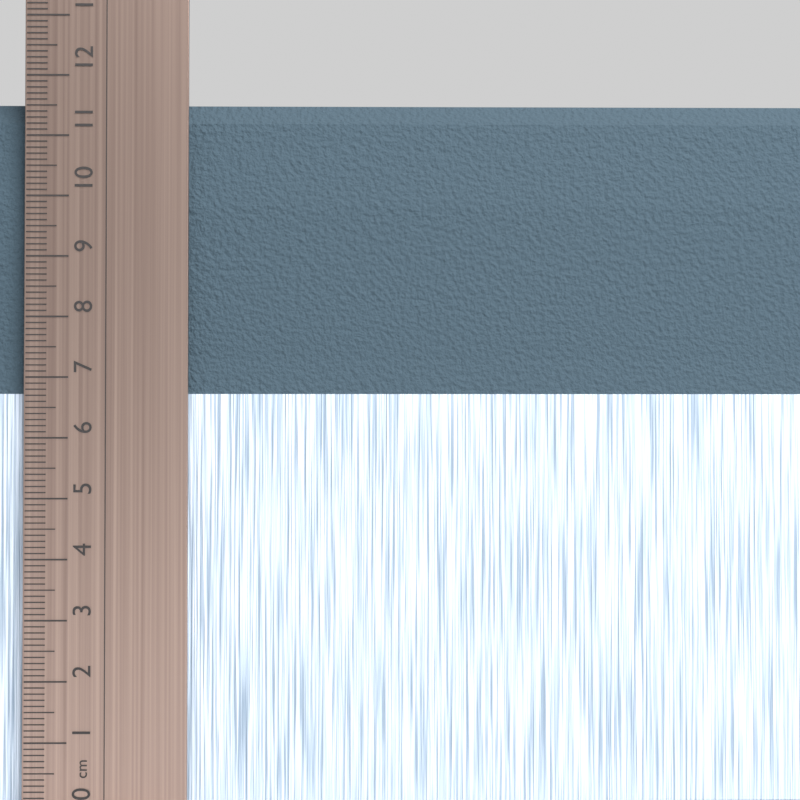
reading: 11.6 cm
